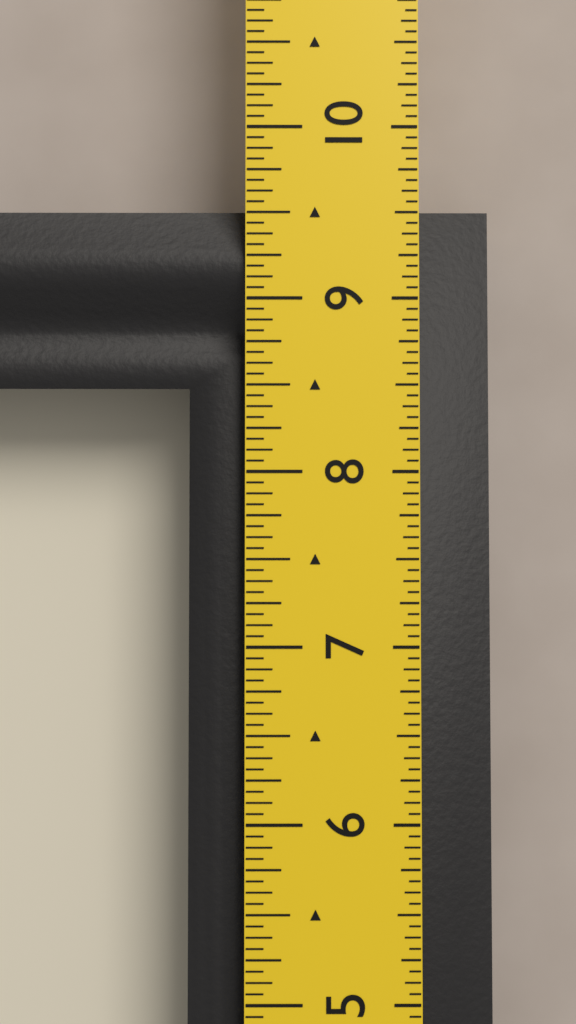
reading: 9.5625 in
